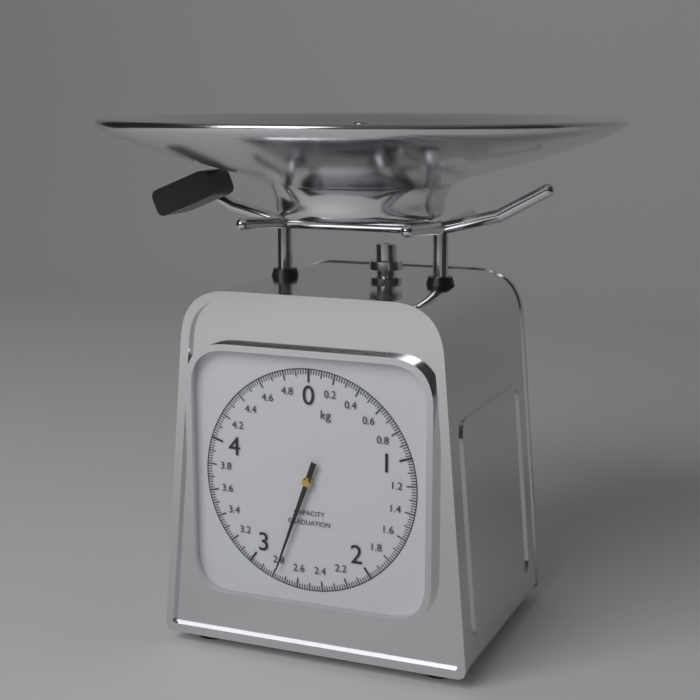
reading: 2.78 kg
